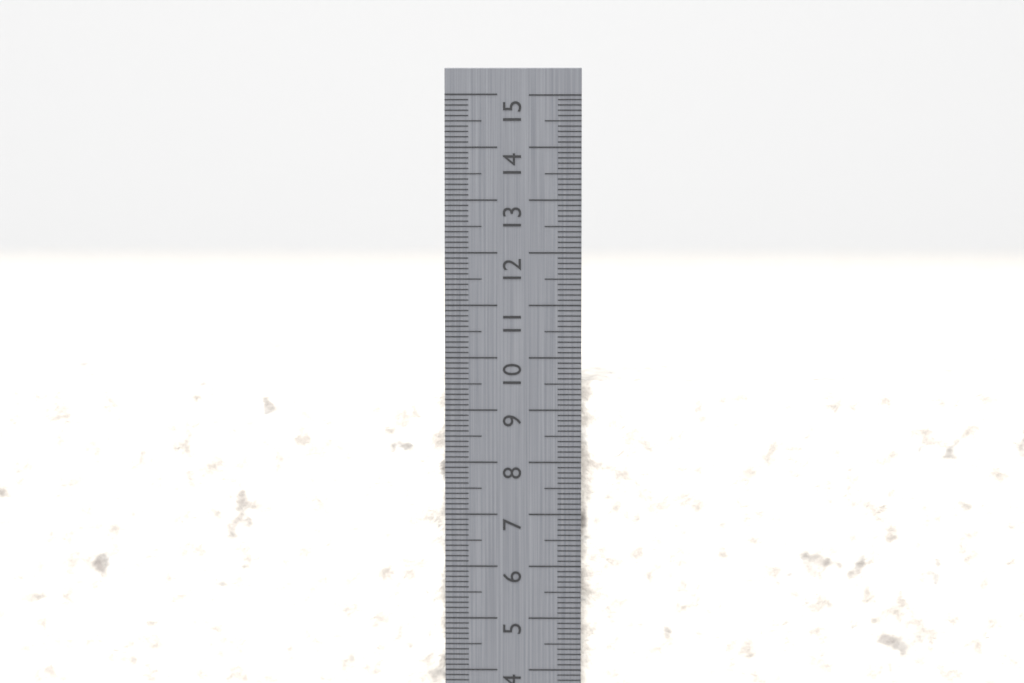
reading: 9.6 cm
